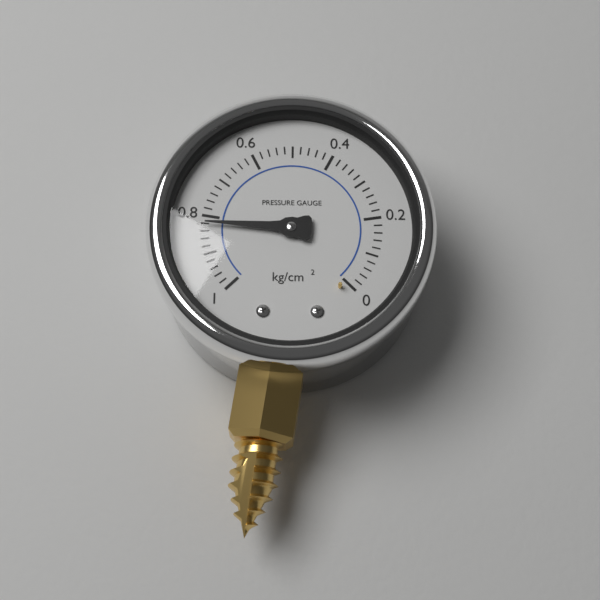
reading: 0.82 kg/cm²
